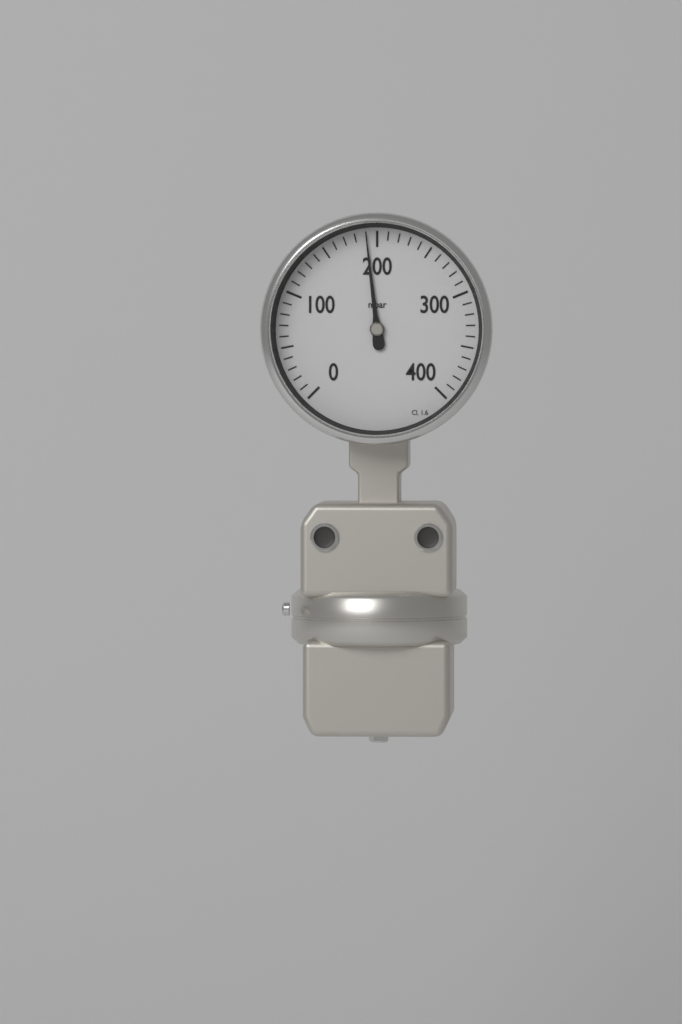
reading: 190 mbar
